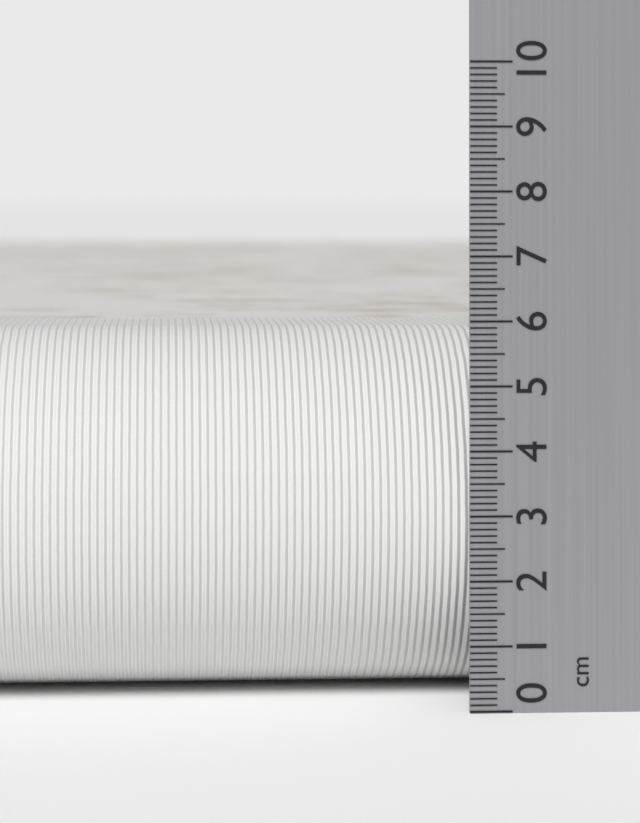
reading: 5.8 cm
